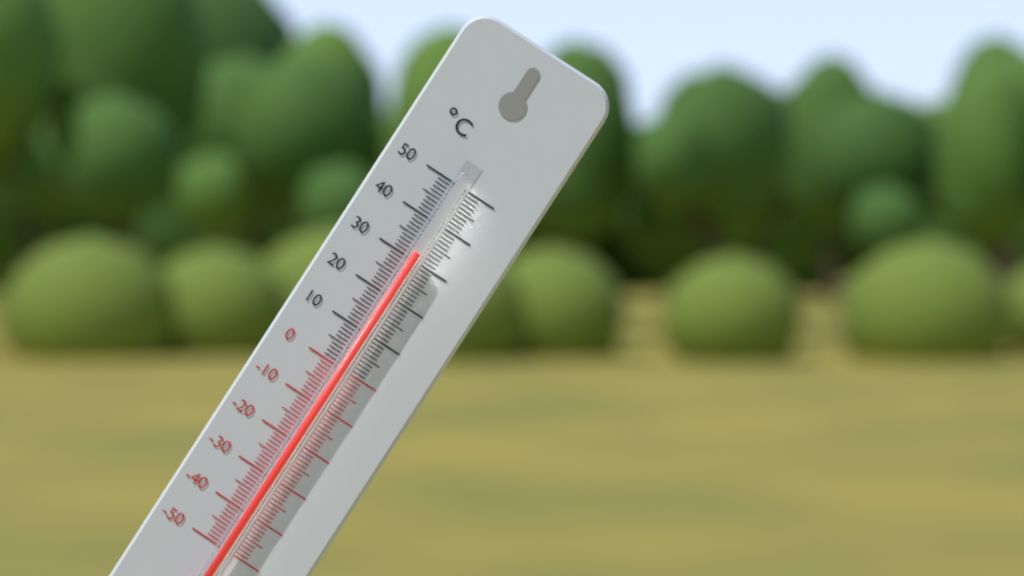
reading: 32 °C
